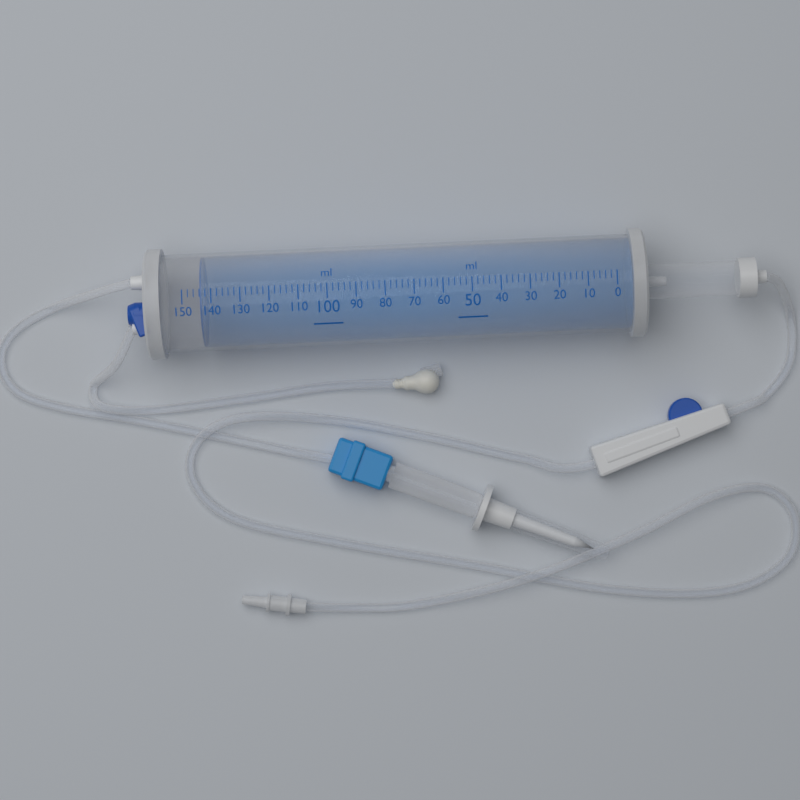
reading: 144 ml
